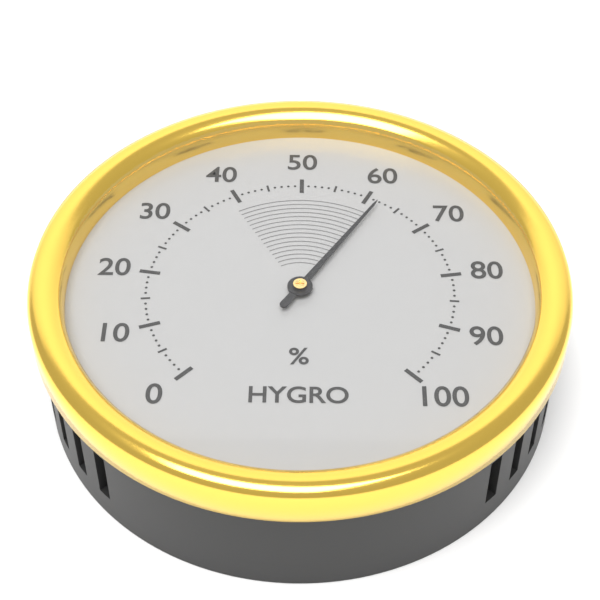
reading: 62 %
